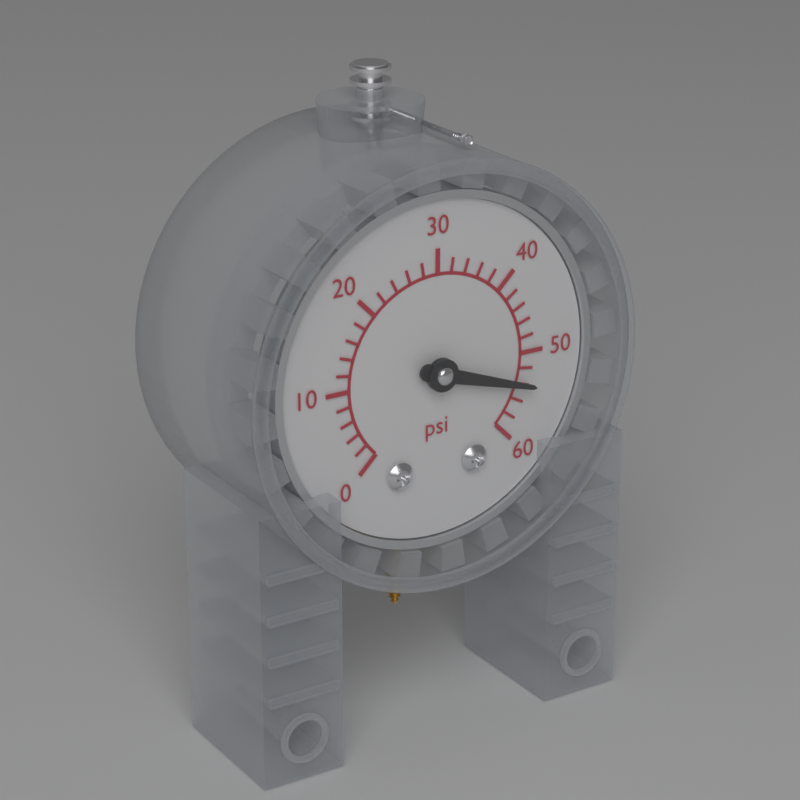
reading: 54 psi
